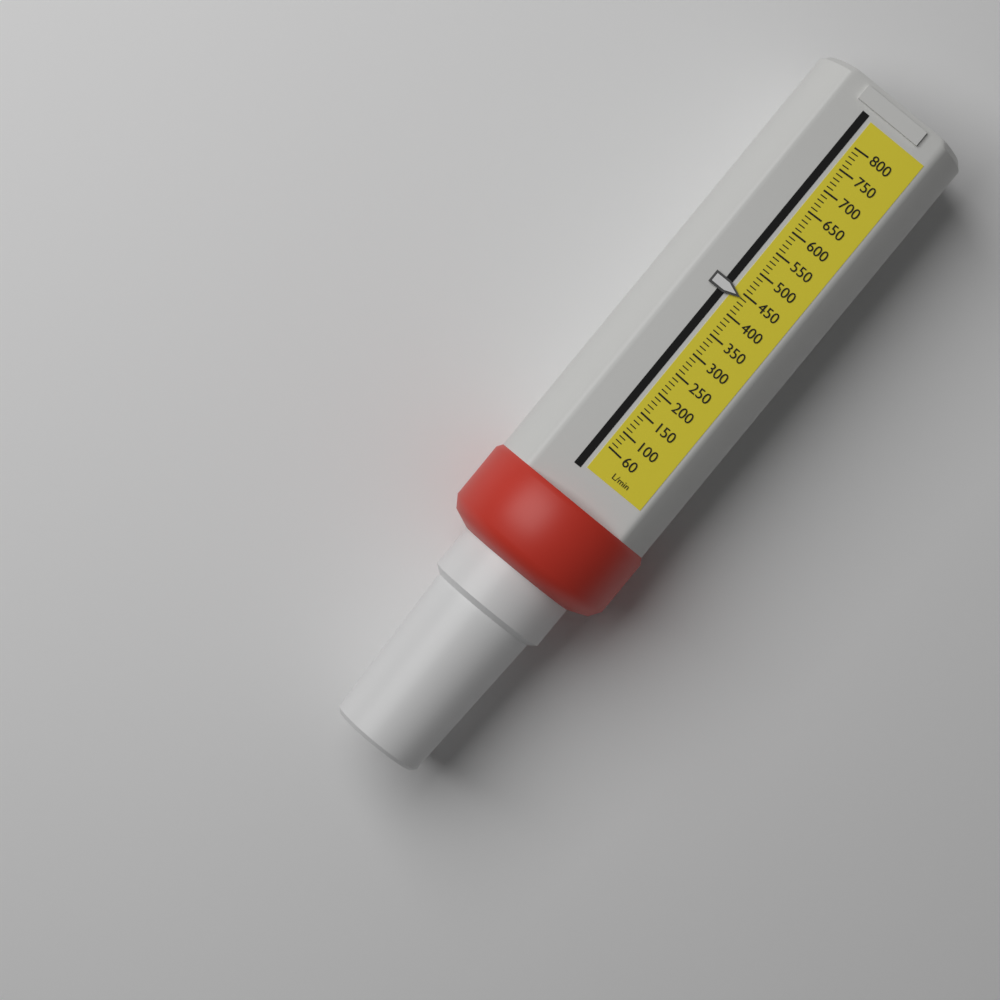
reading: 440 L/min
